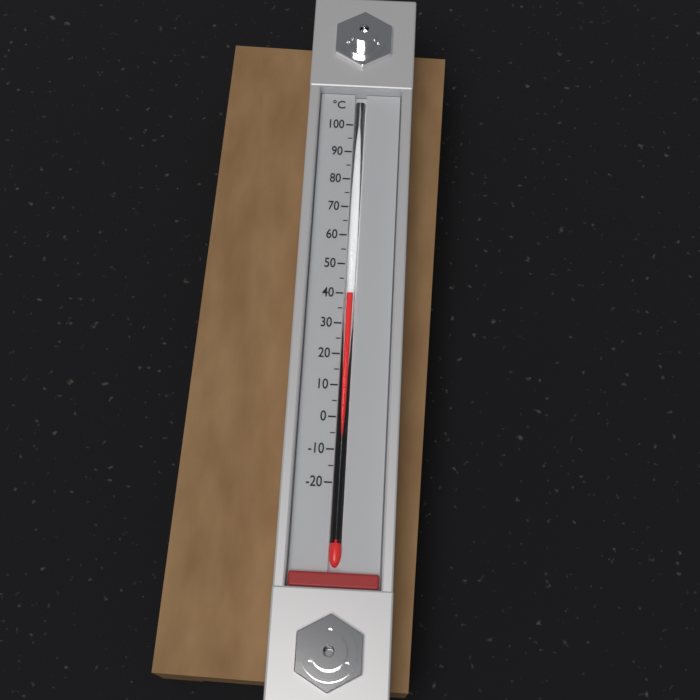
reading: 40 °C
